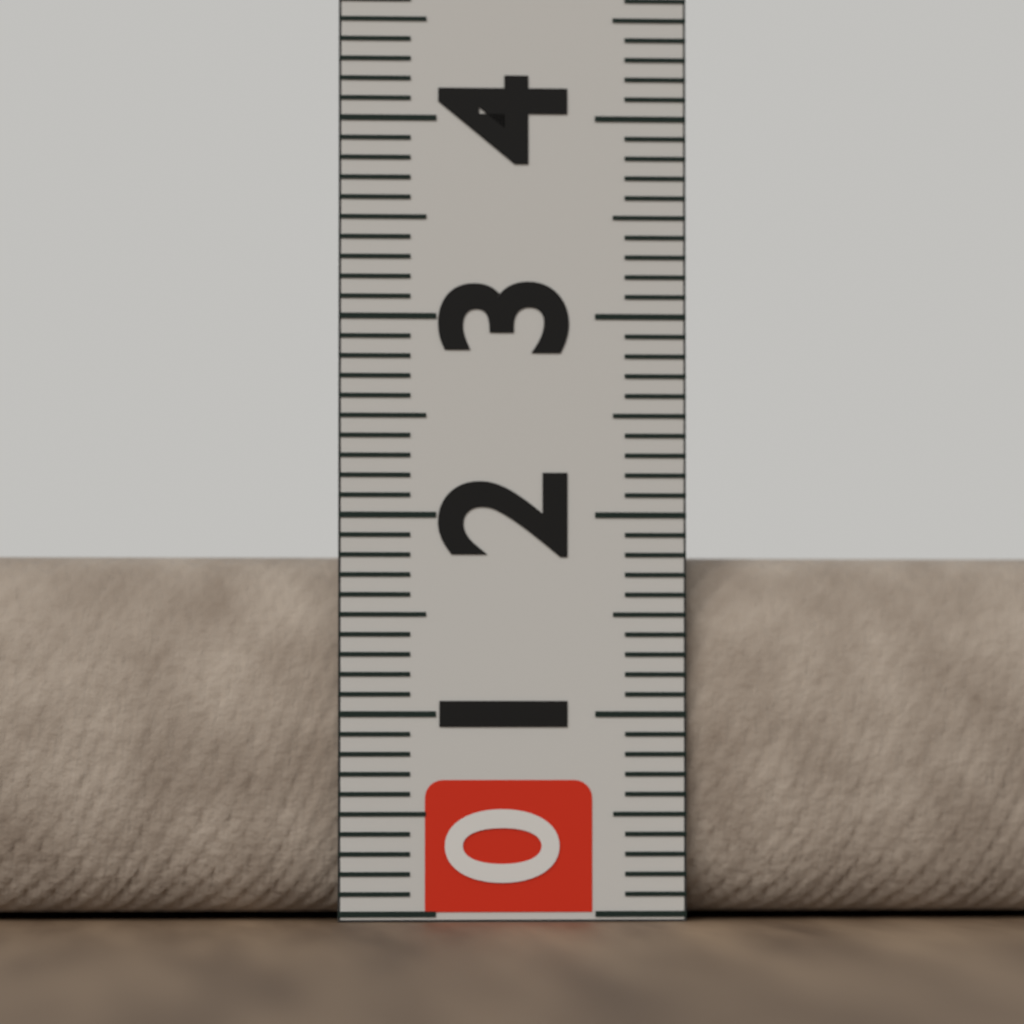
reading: 1.8 (no unit)
